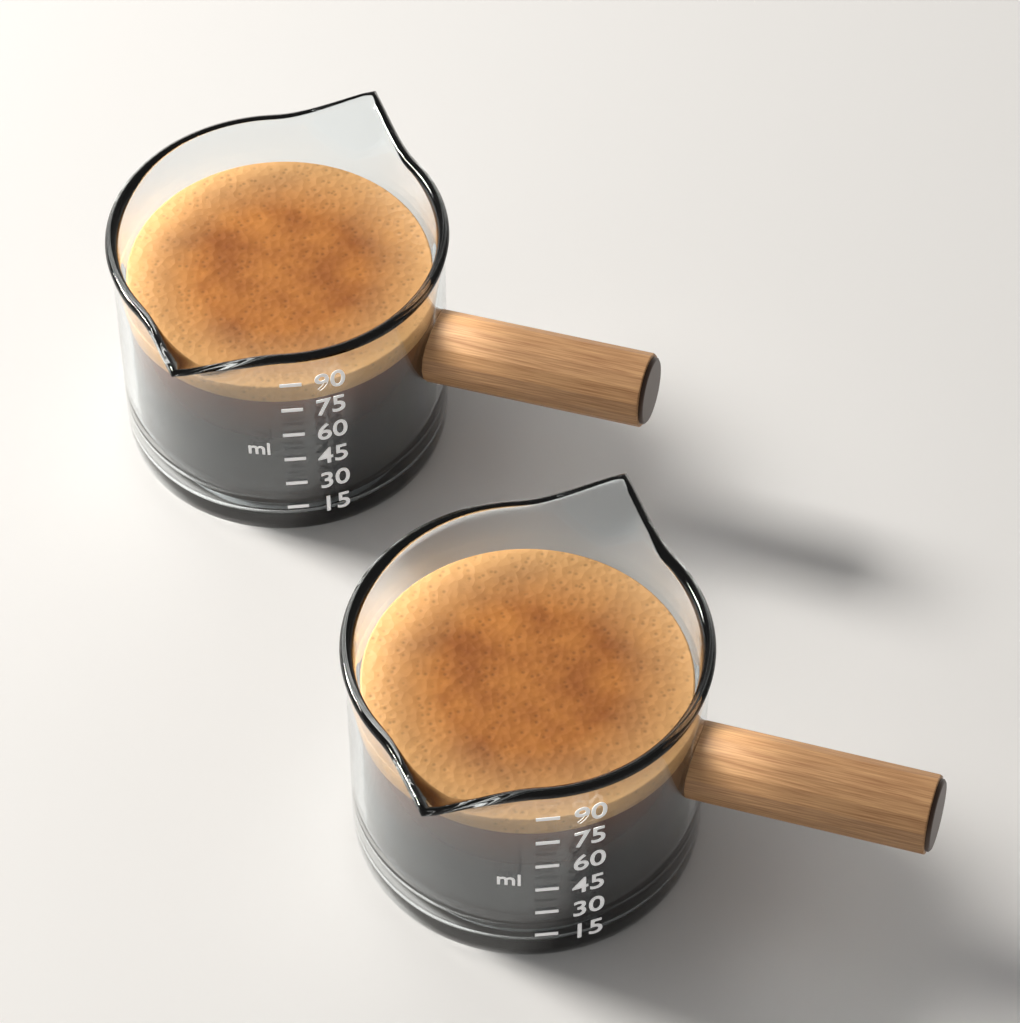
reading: 85 ml
